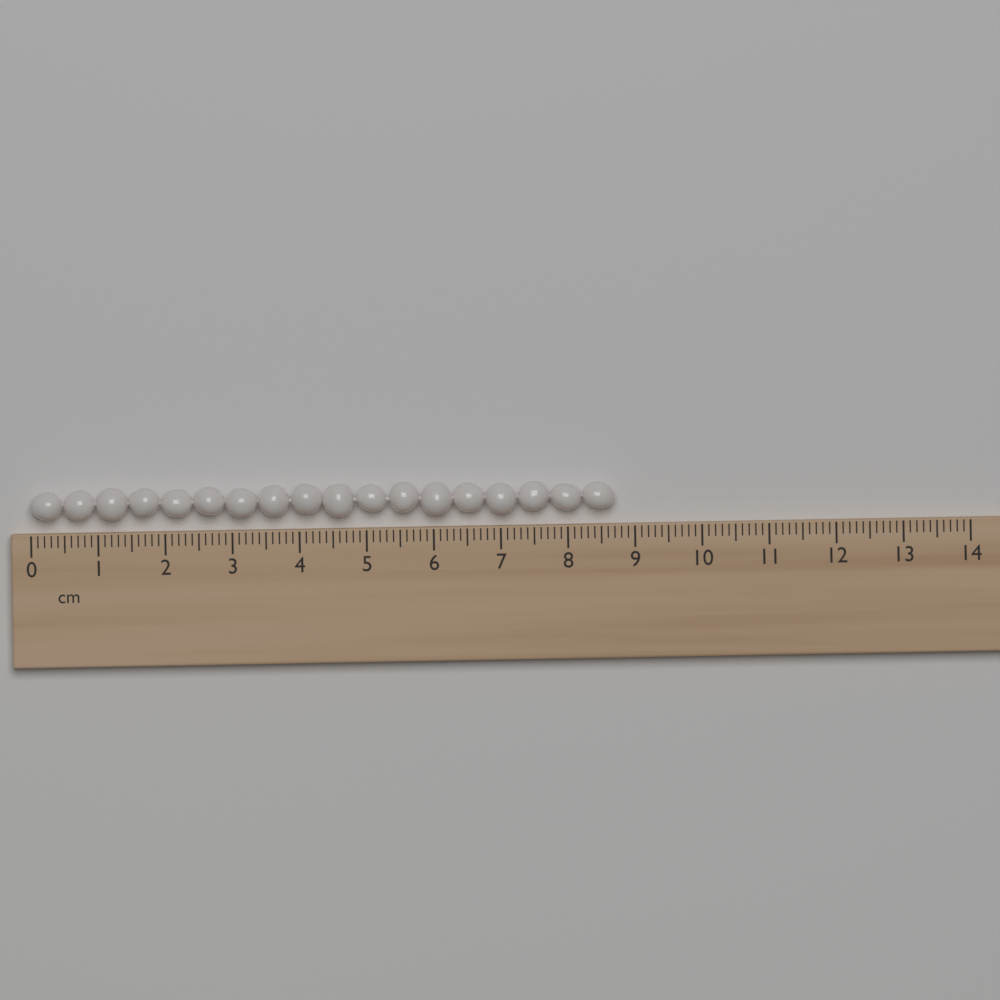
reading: 8.7 cm
